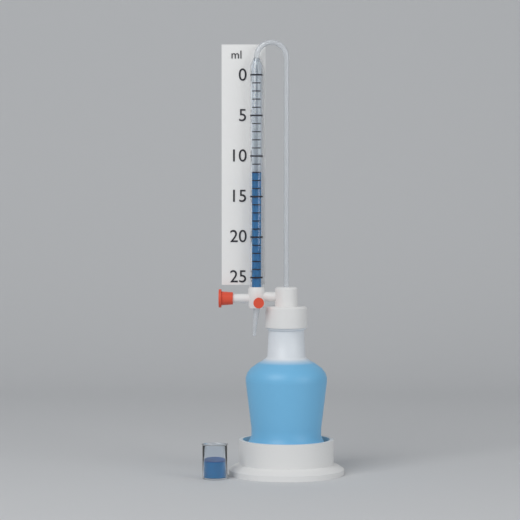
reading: 12 ml
